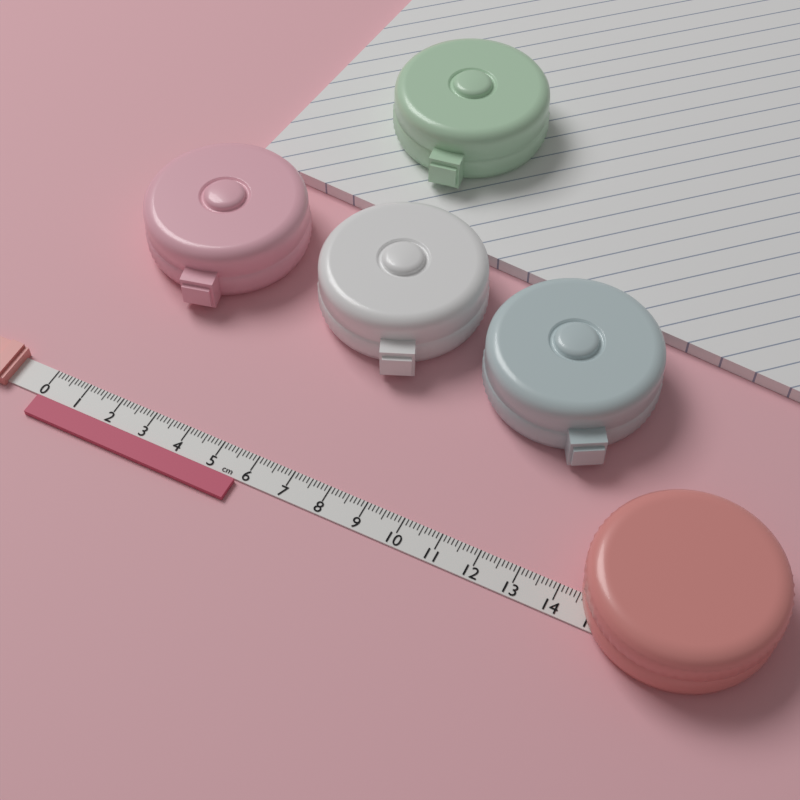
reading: 5.8 cm
